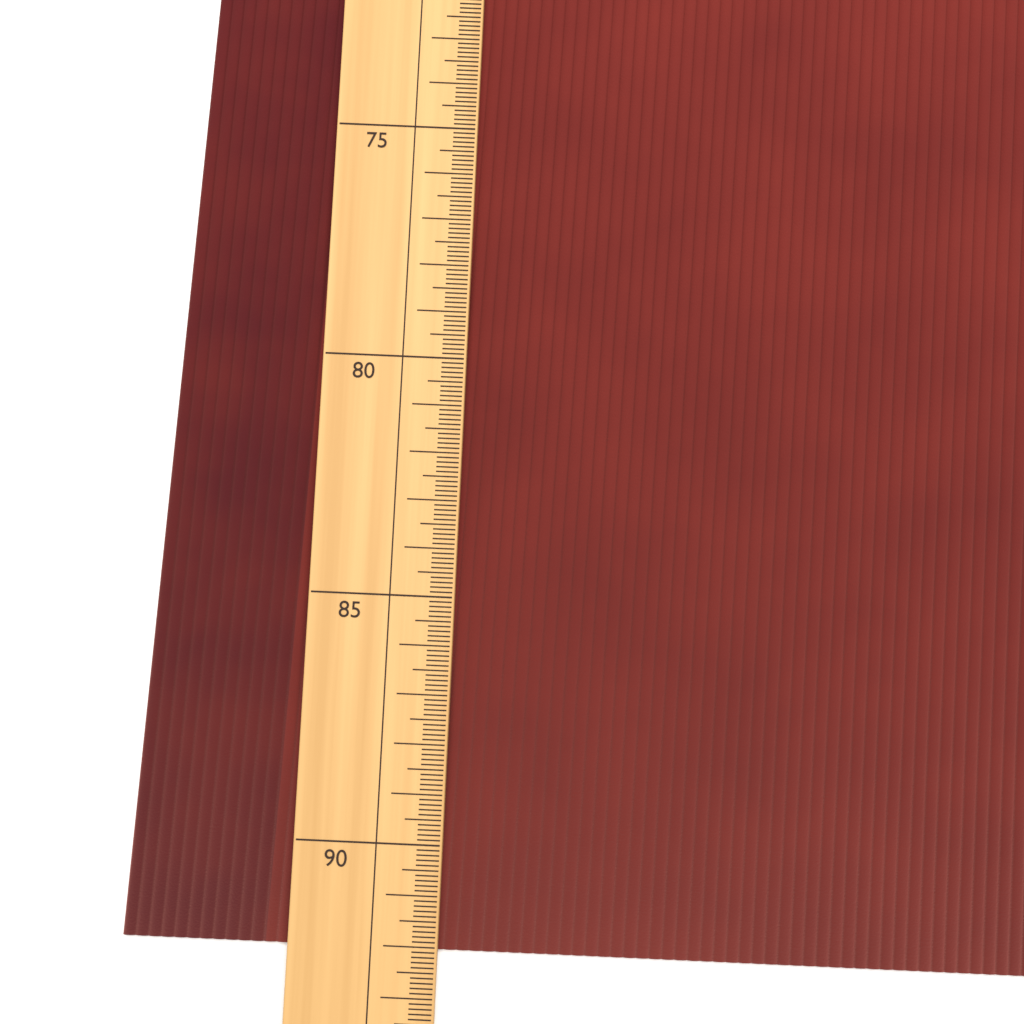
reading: 92.1 (no unit)
